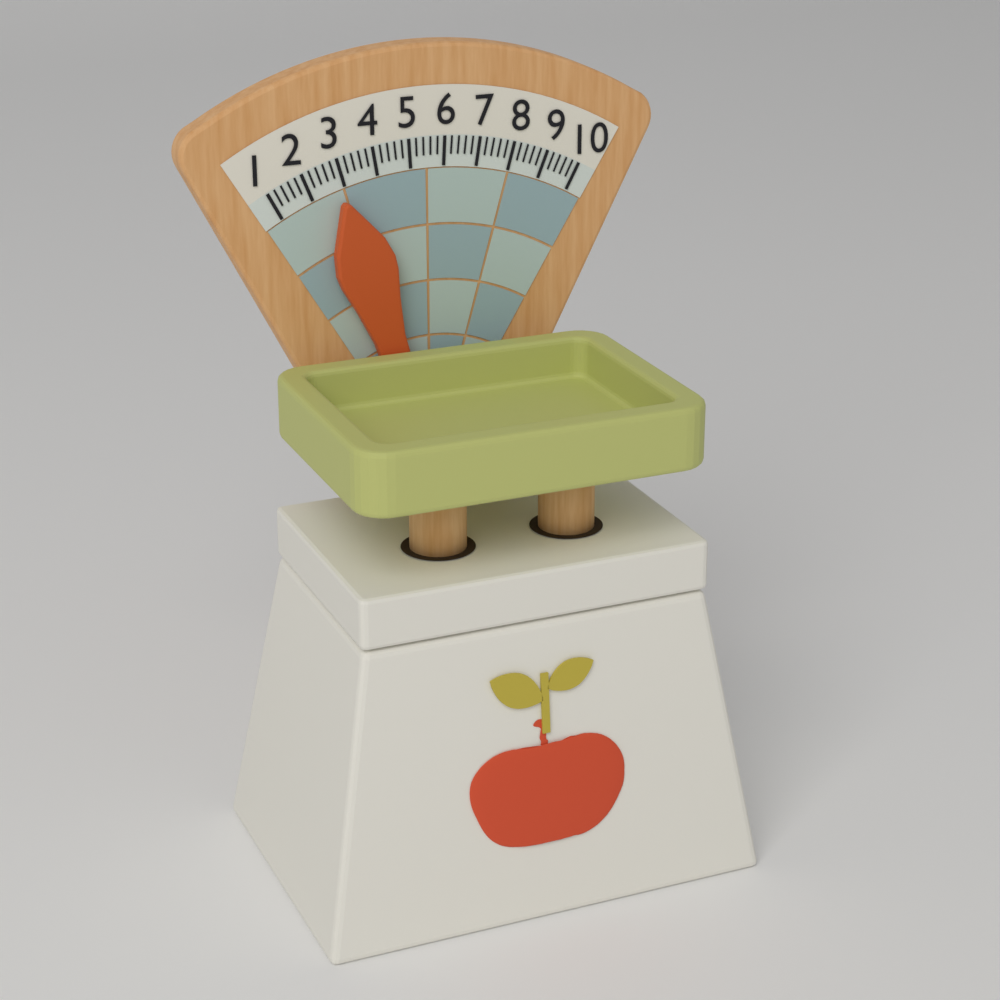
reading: 2.8 (no unit)
